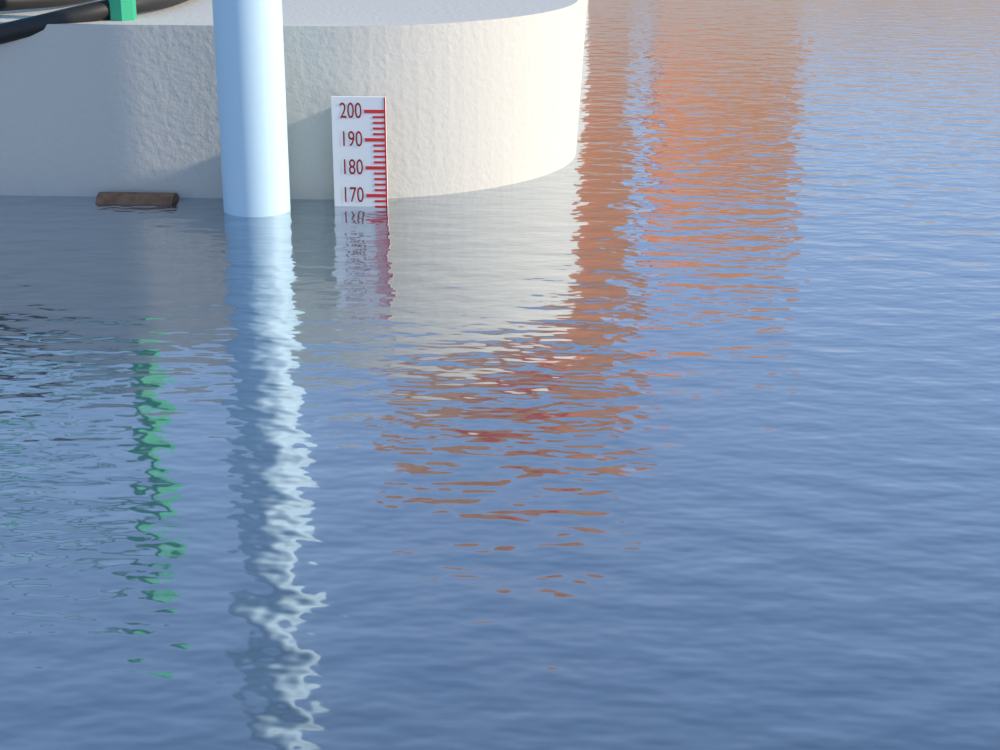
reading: 166 (no unit)
